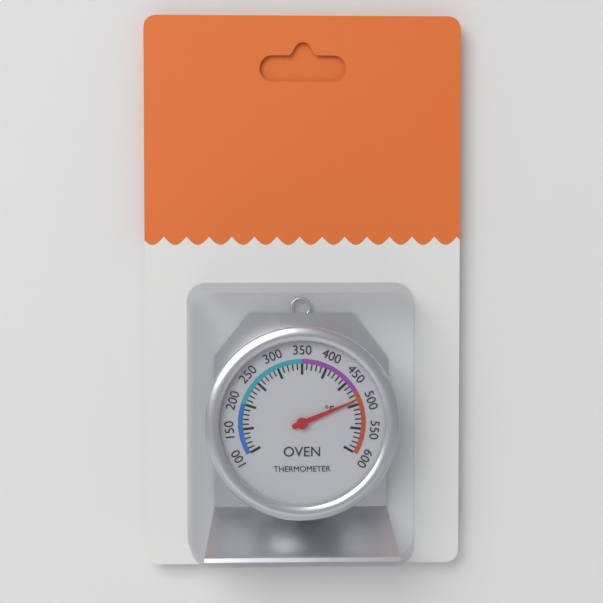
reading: 490 °F
